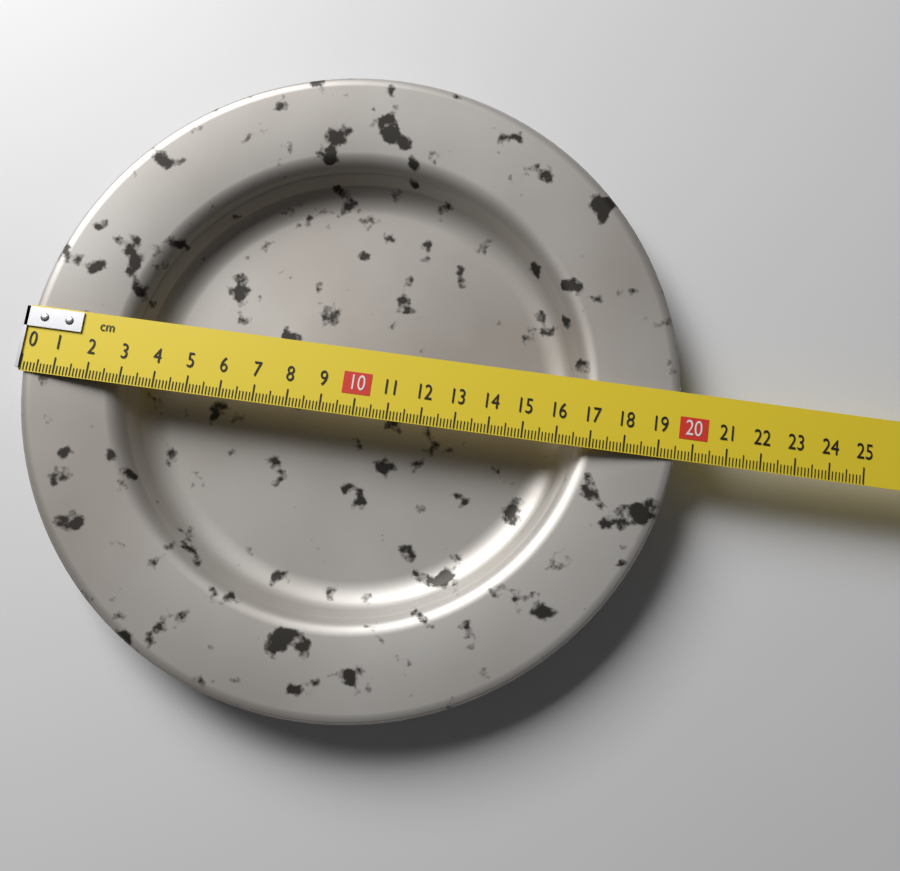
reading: 19.6 cm
